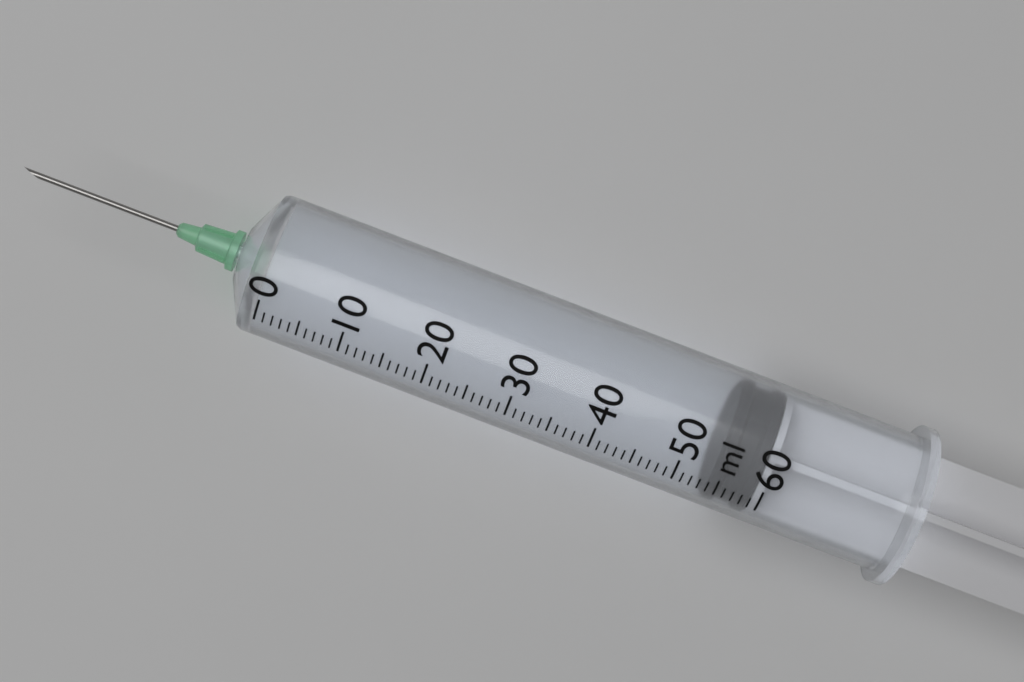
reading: 54 ml
